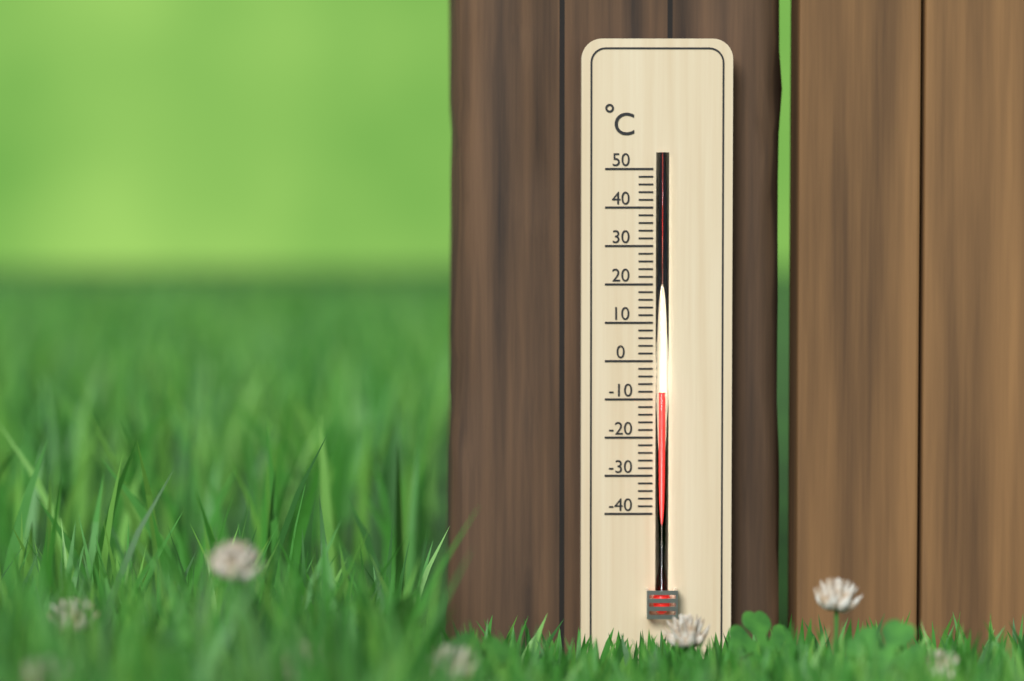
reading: -8 °C
